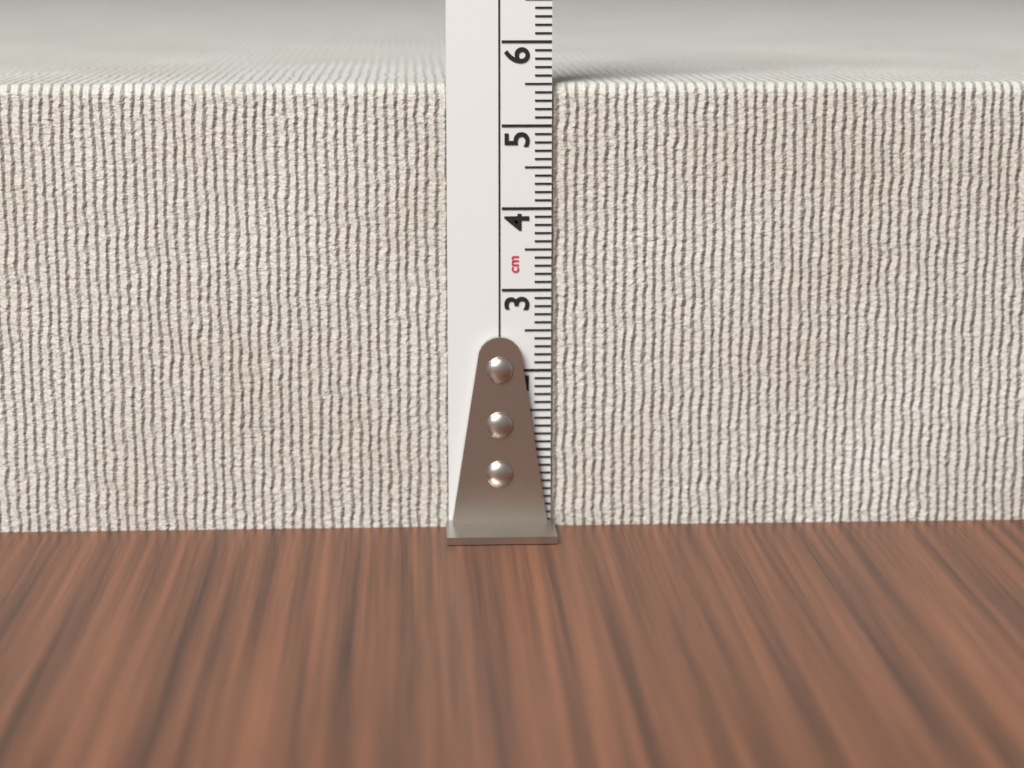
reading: 5.5 cm
